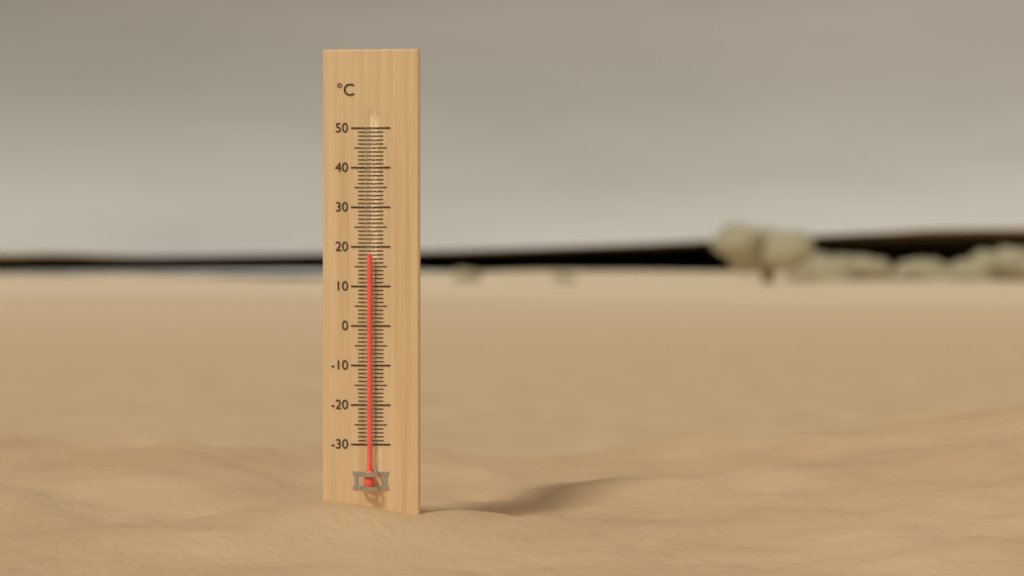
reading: 18 °C
